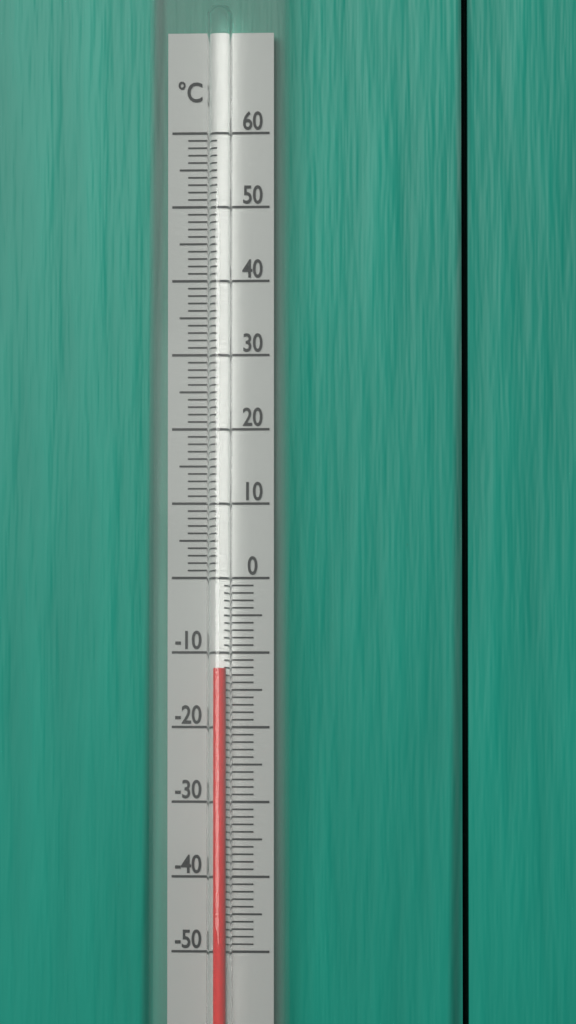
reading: -12 °C
